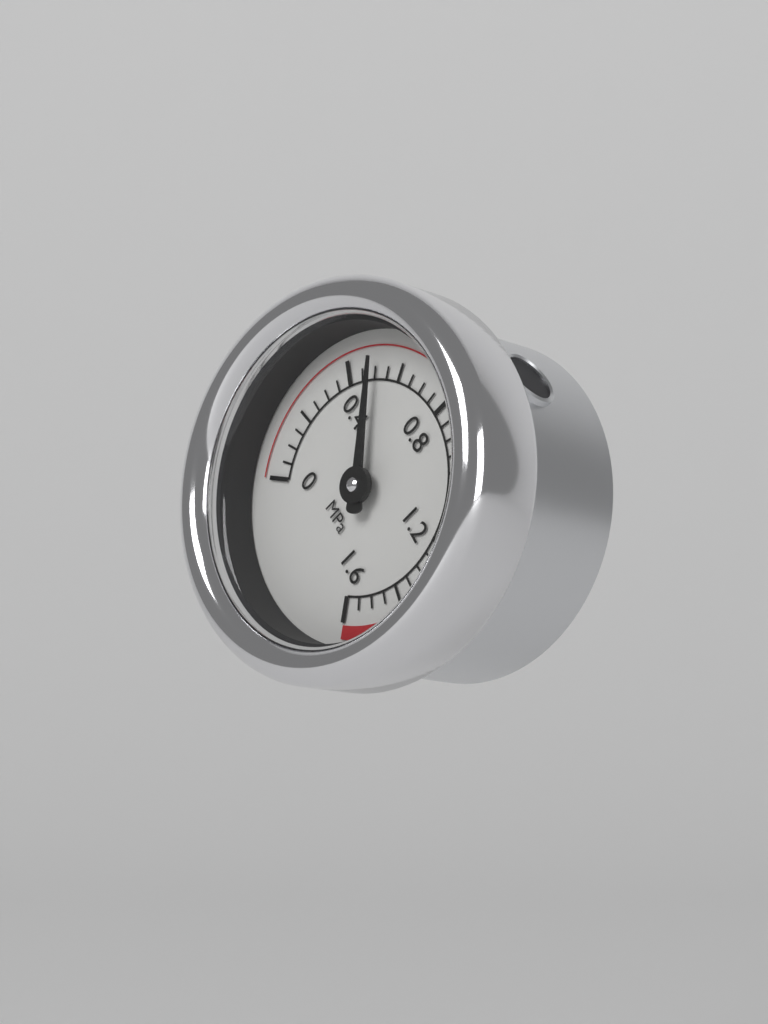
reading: 0.50 MPa
